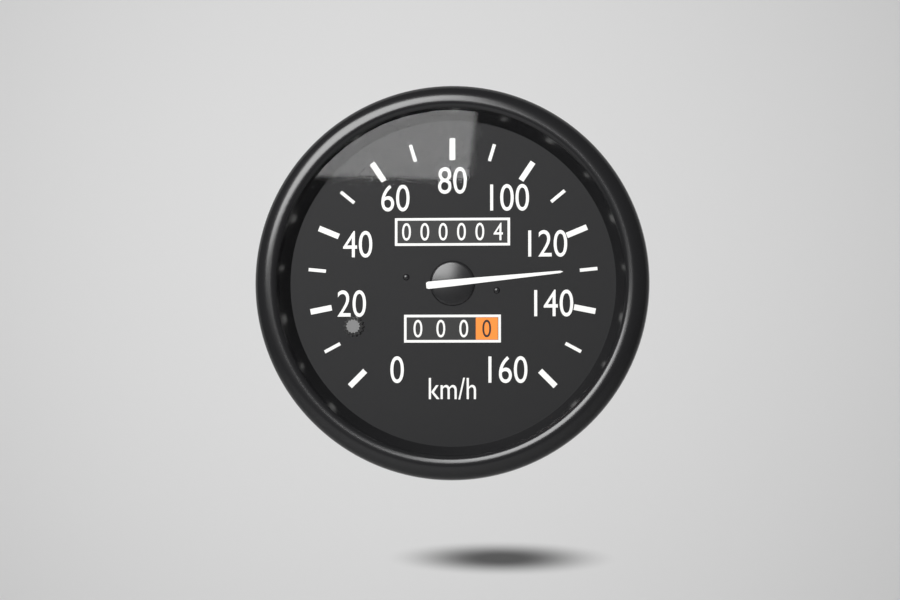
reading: 130 km/h
